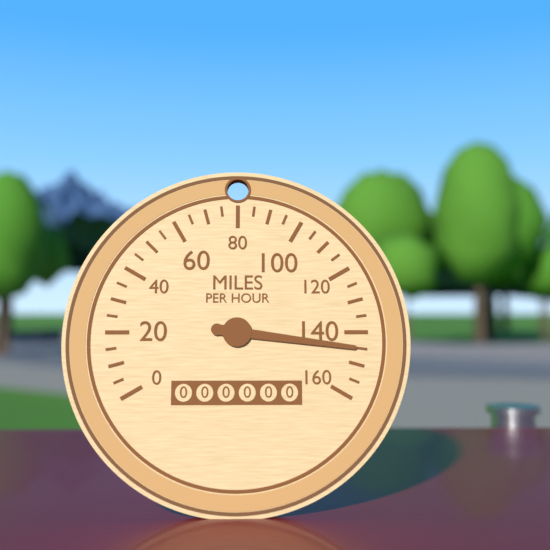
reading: 145 mph
